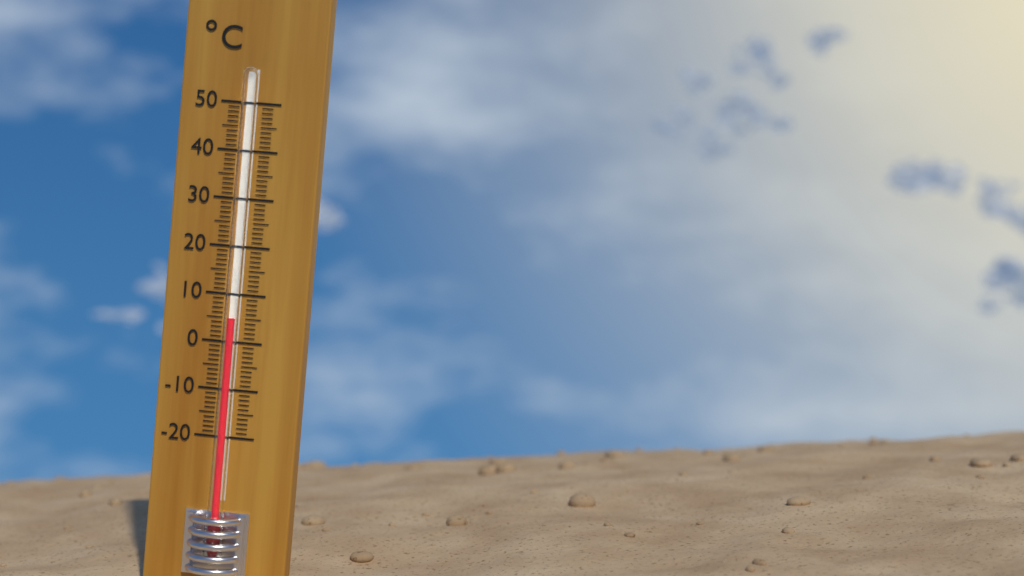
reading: 5 °C
